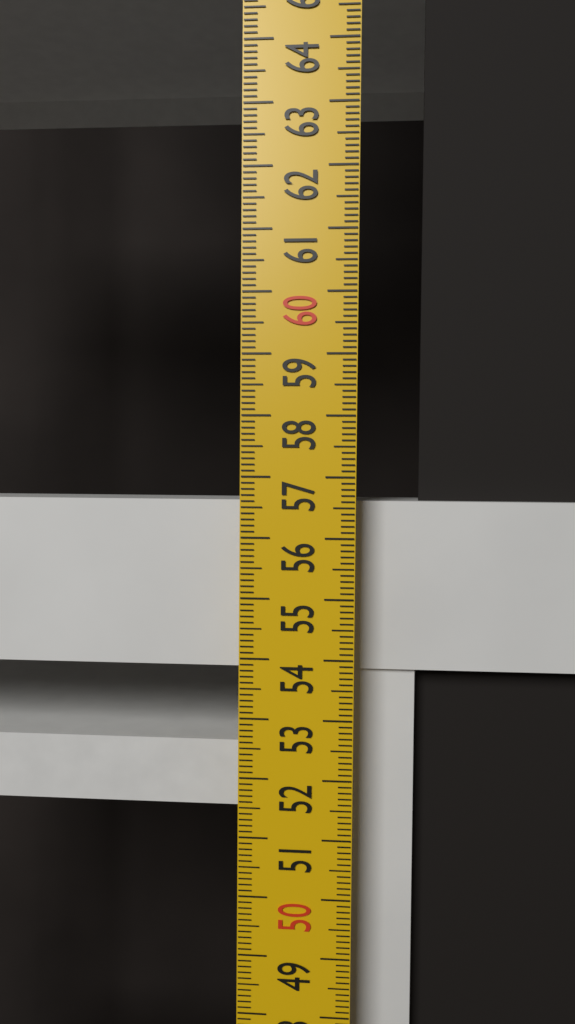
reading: 56.6 cm
